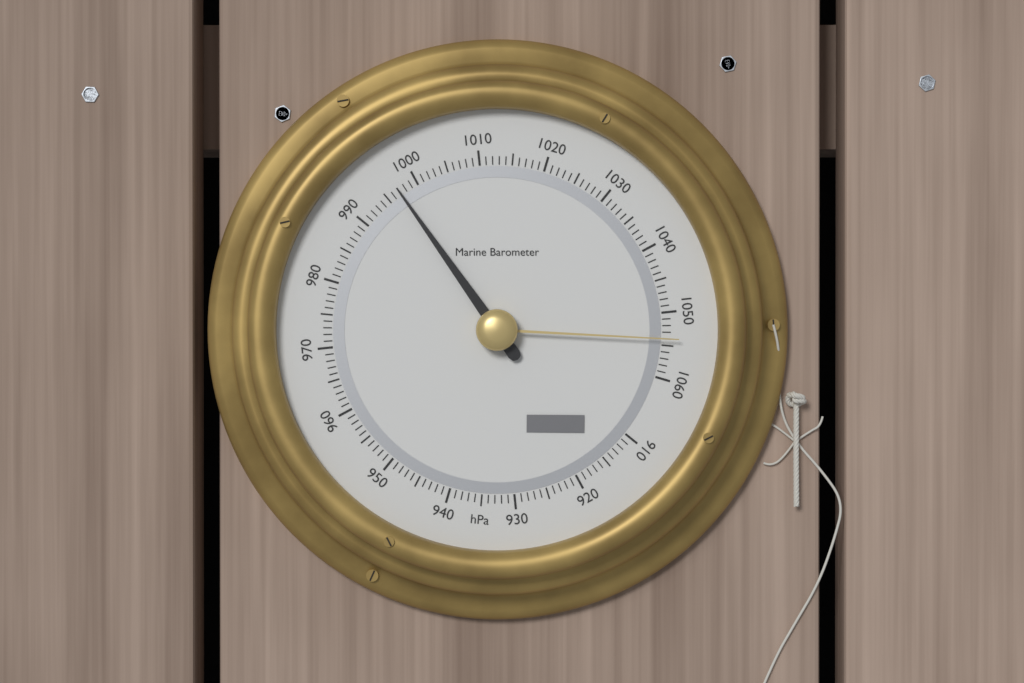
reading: 997 hPa
